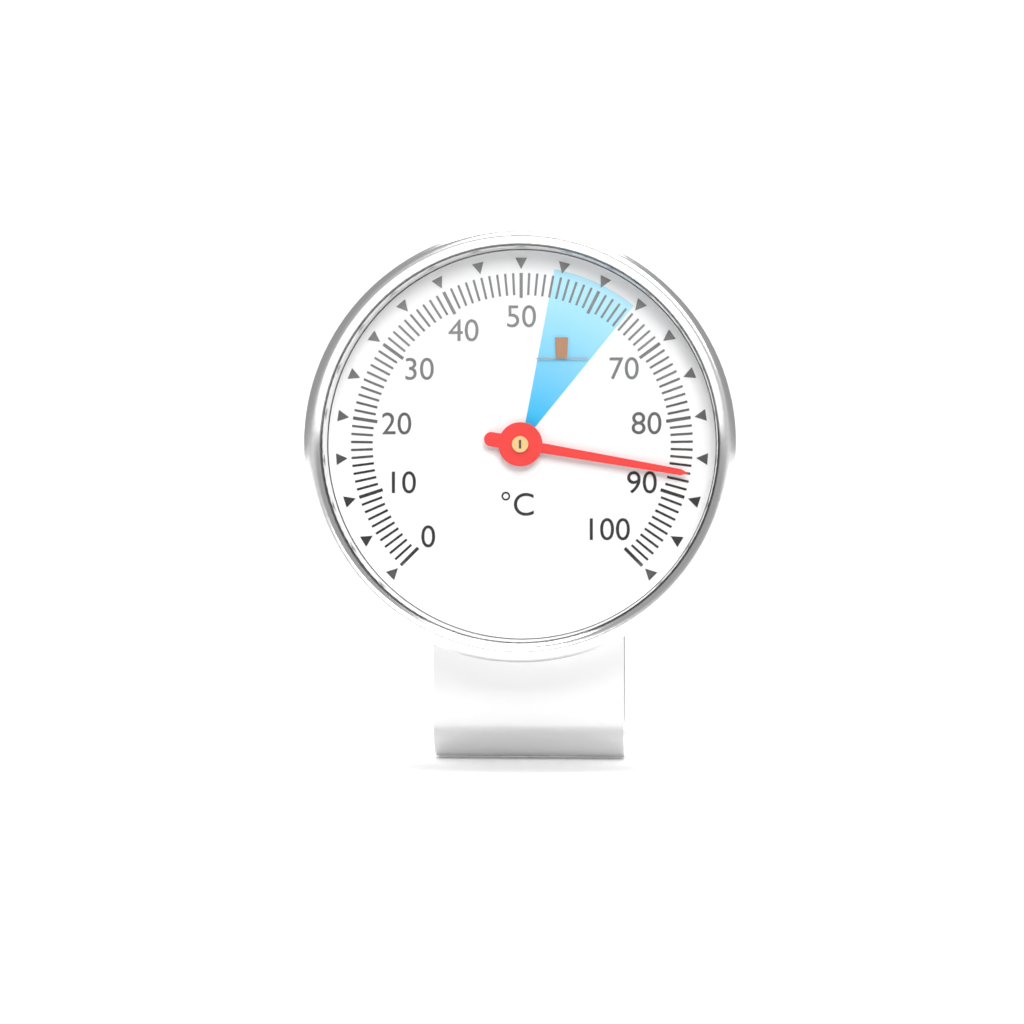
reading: 87 °C
